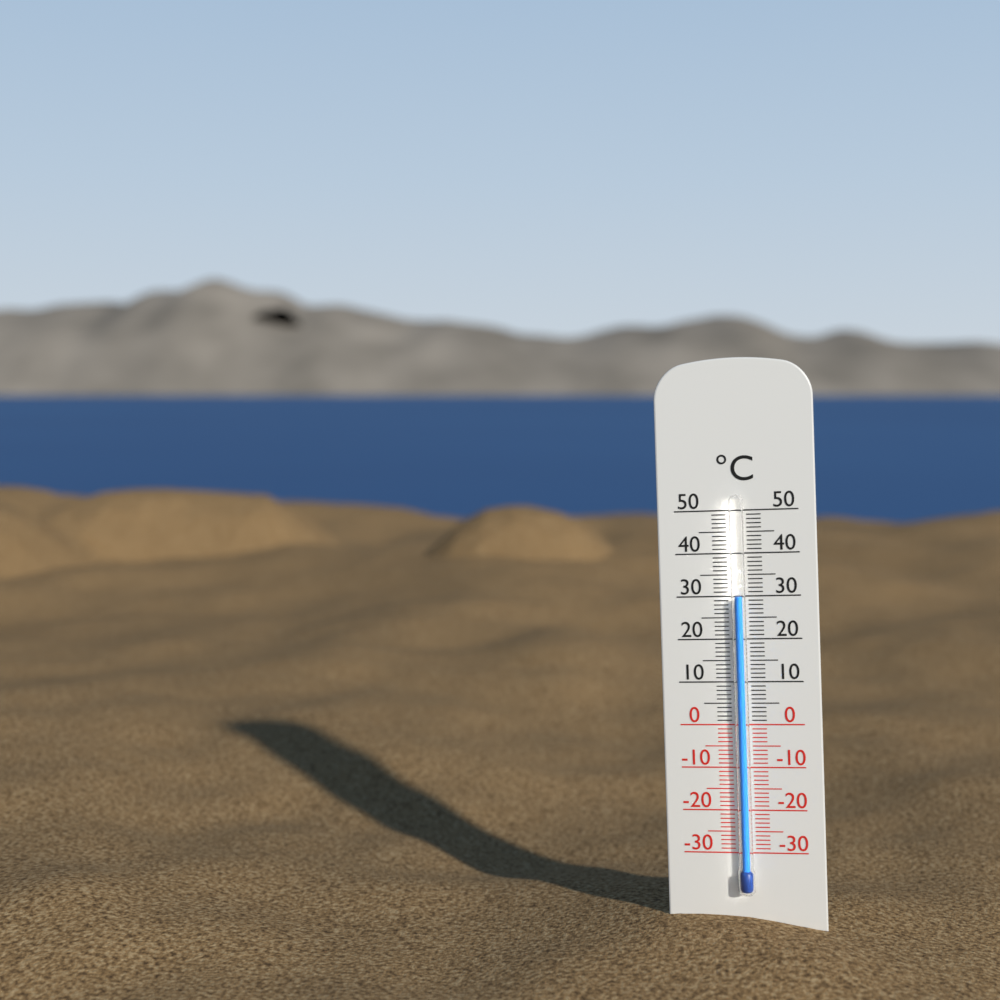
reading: 30 °C
